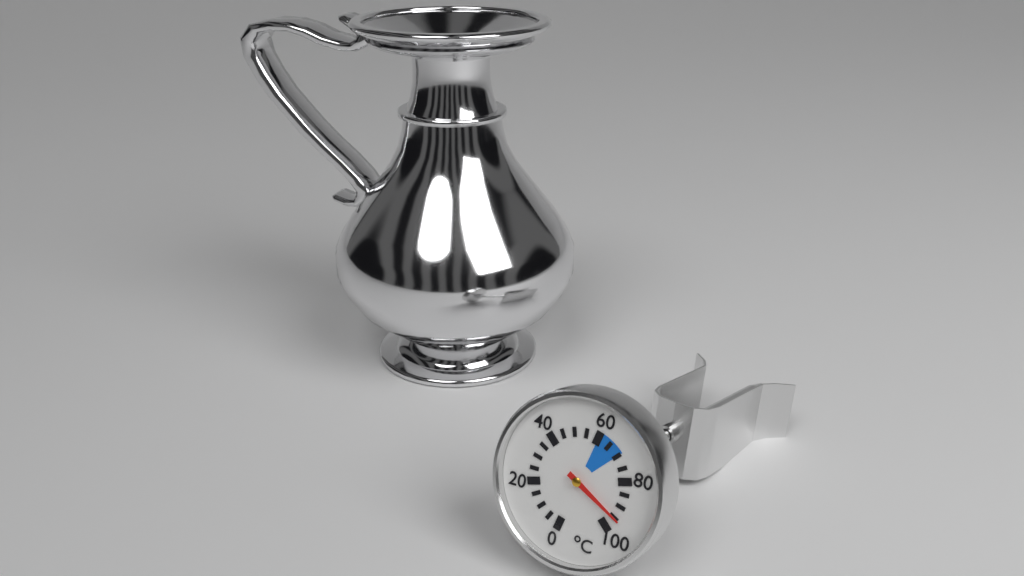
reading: 95 °C
